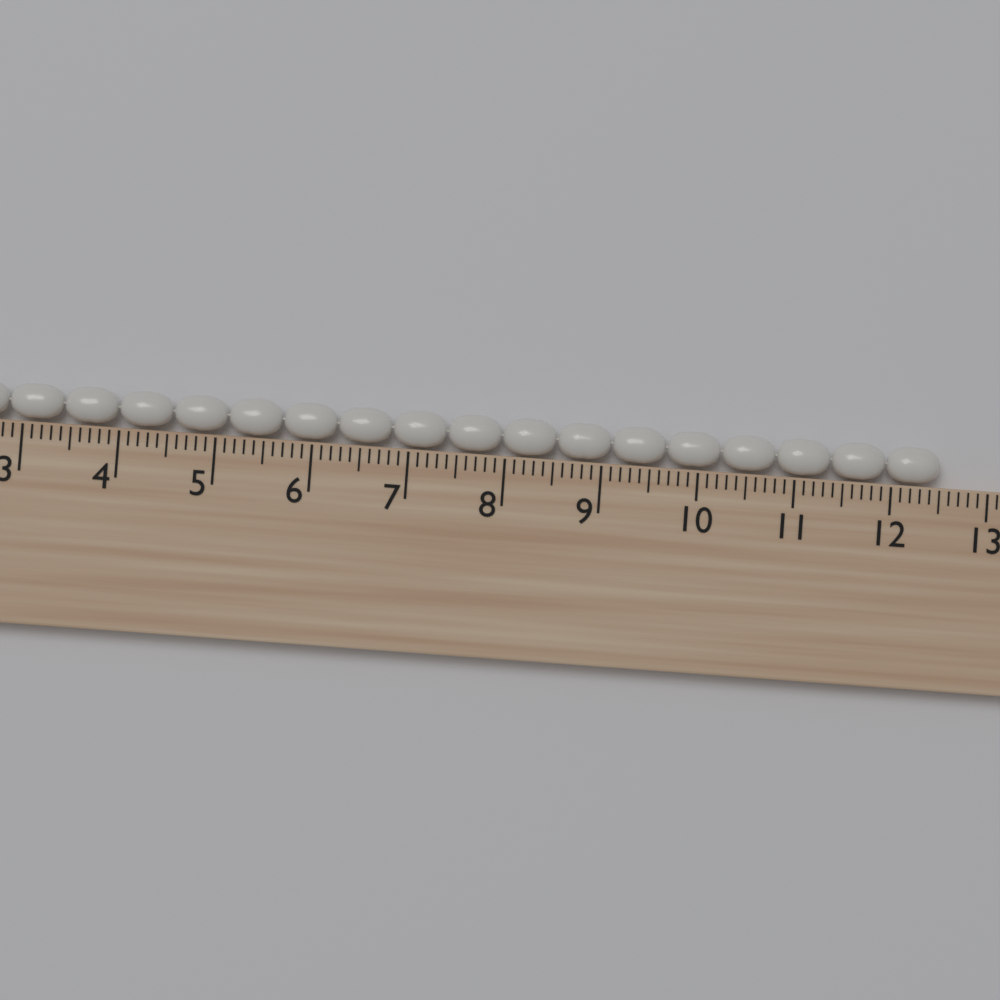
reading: 12.5 cm
